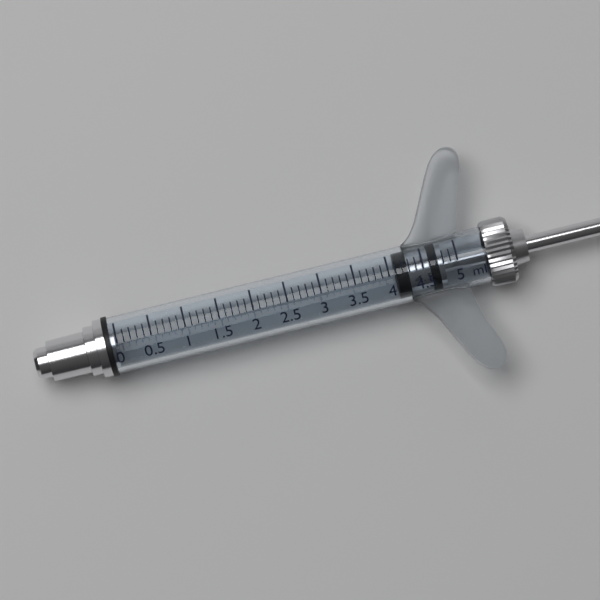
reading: 4.1 ml
